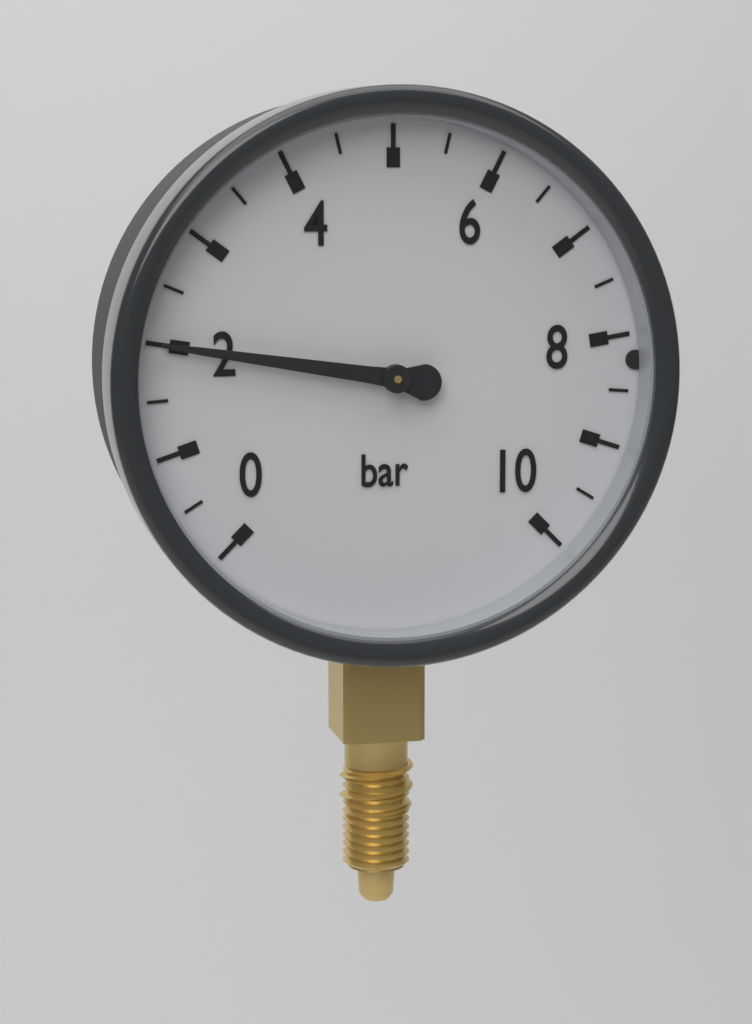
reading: 2.0 bar
